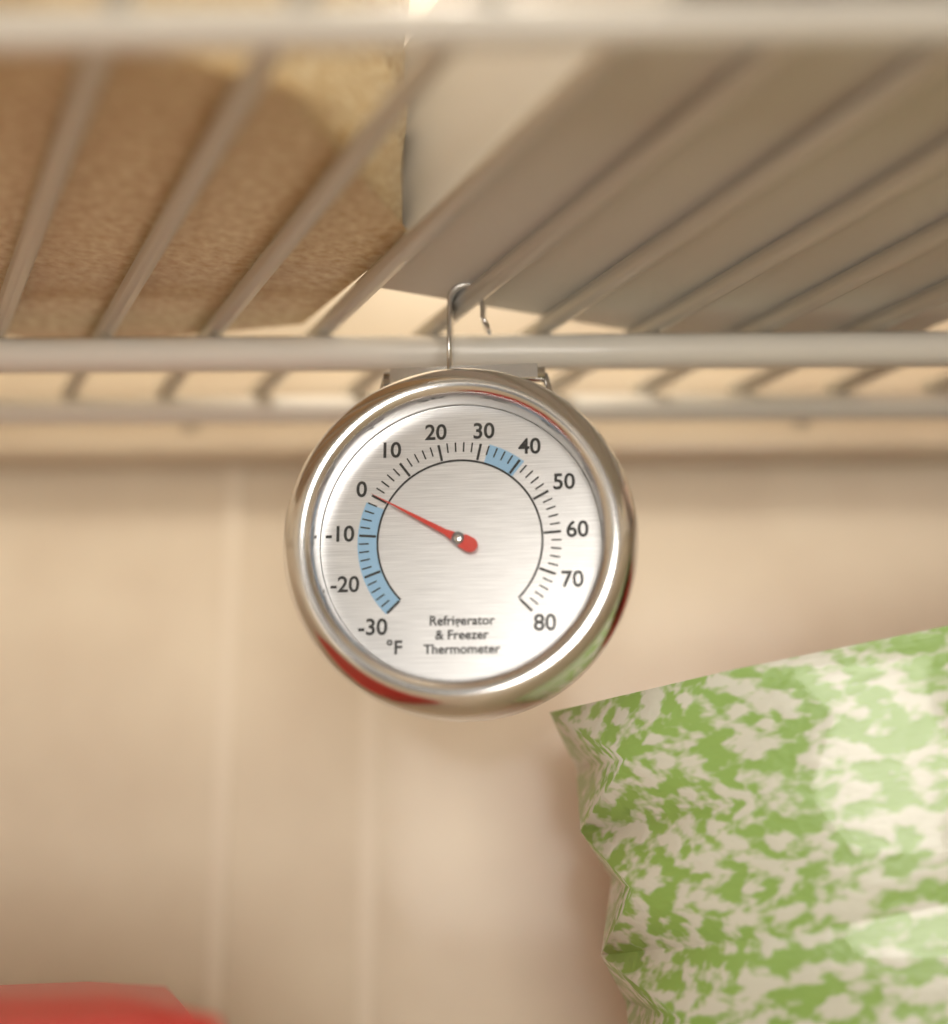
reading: 0 °F
